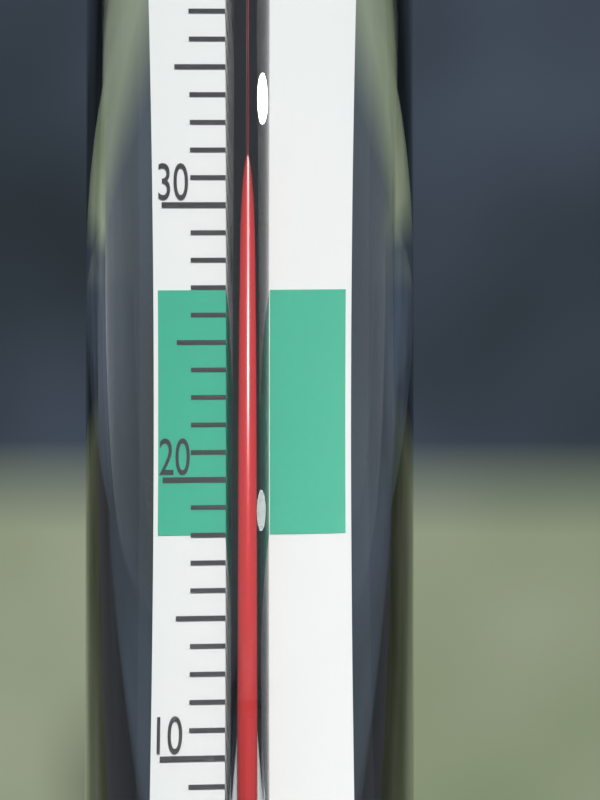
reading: 32 °C
